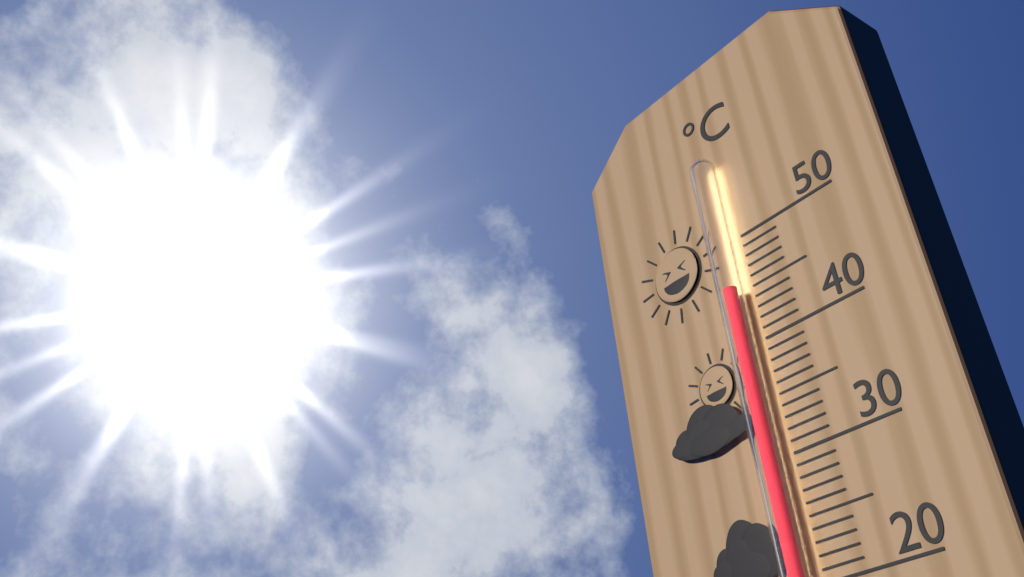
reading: 45 °C
